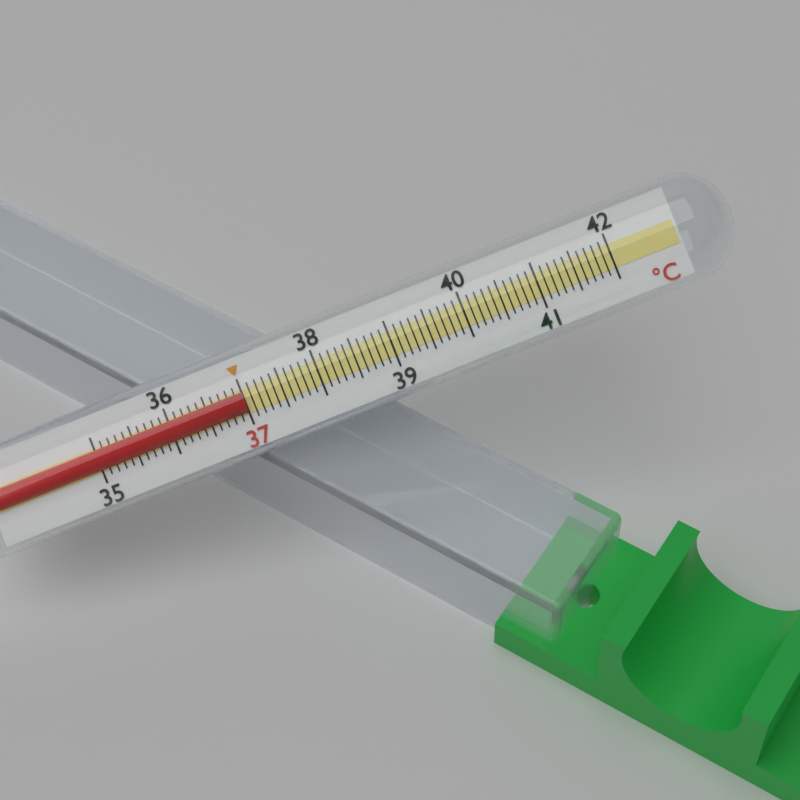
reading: 37.0 °C
